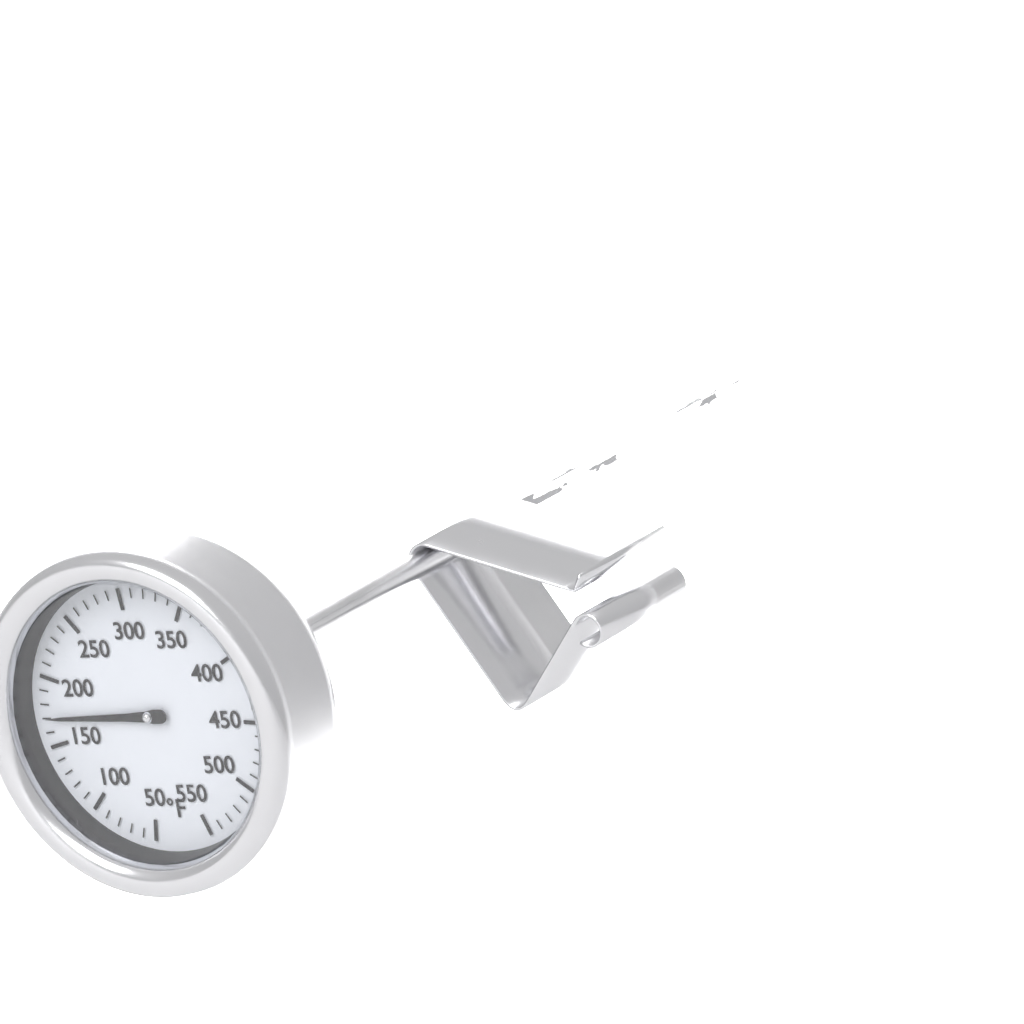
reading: 170 °F
